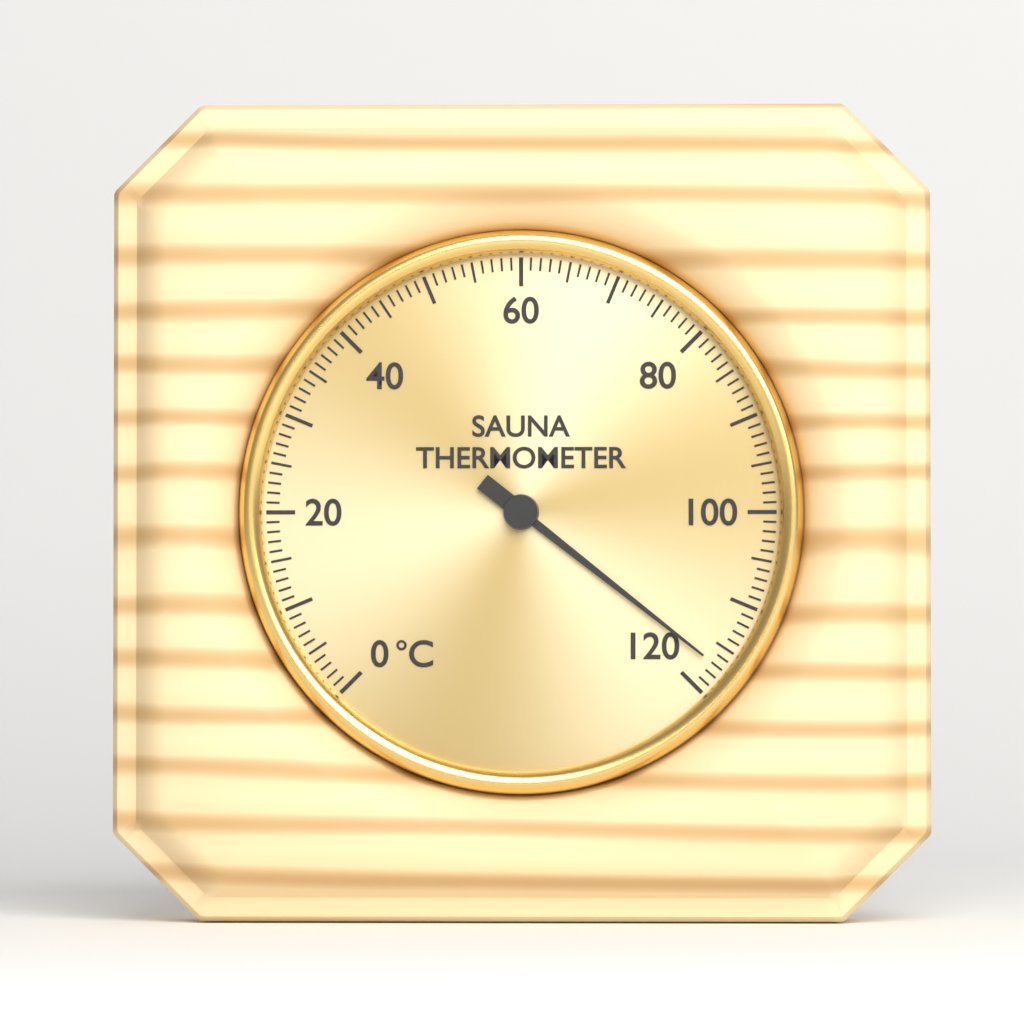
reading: 117 °C
